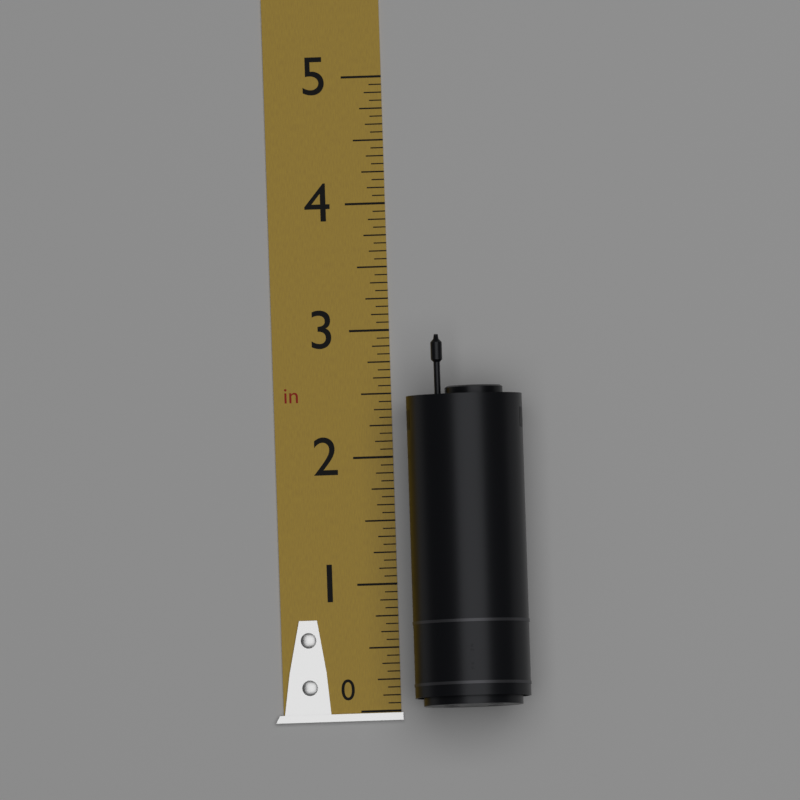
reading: 2.9375 in
